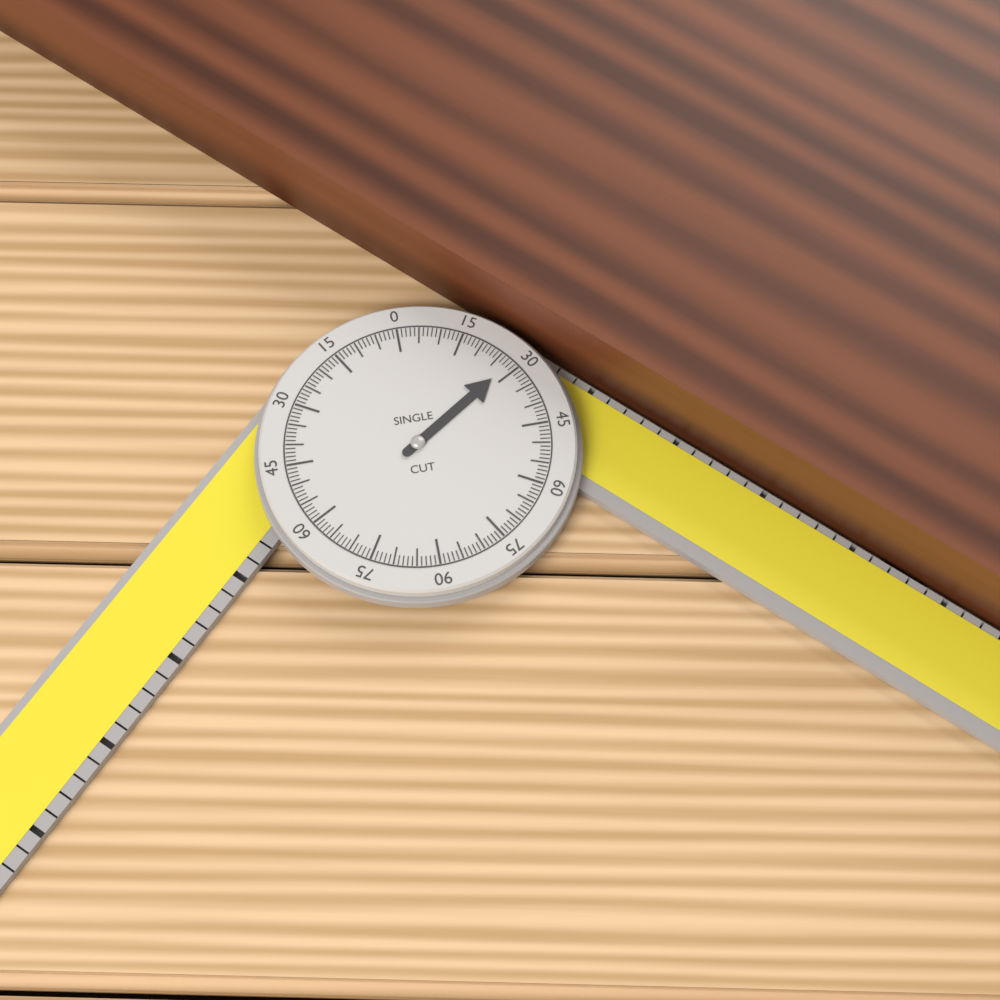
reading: 28 °
